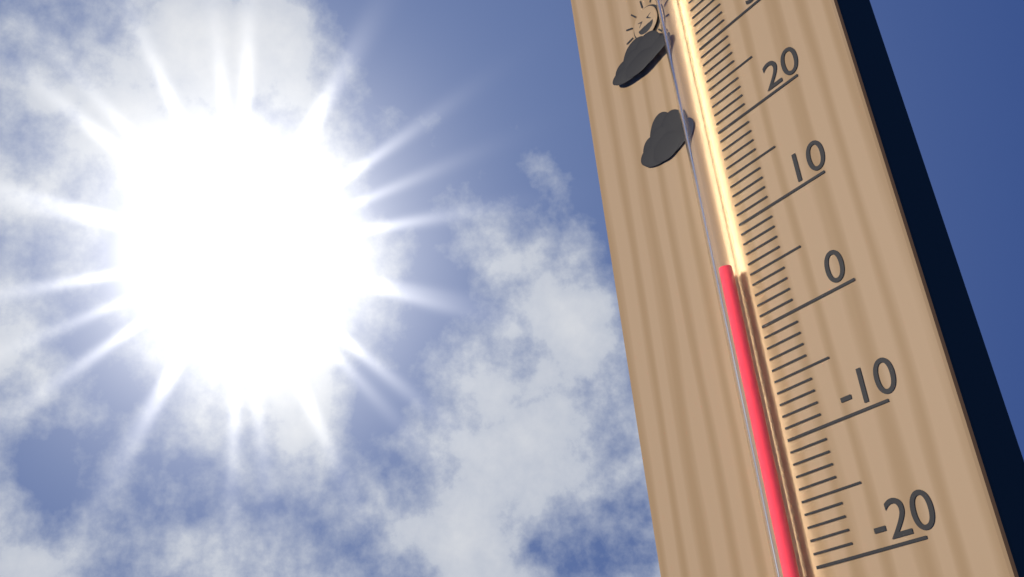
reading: 6 °C
